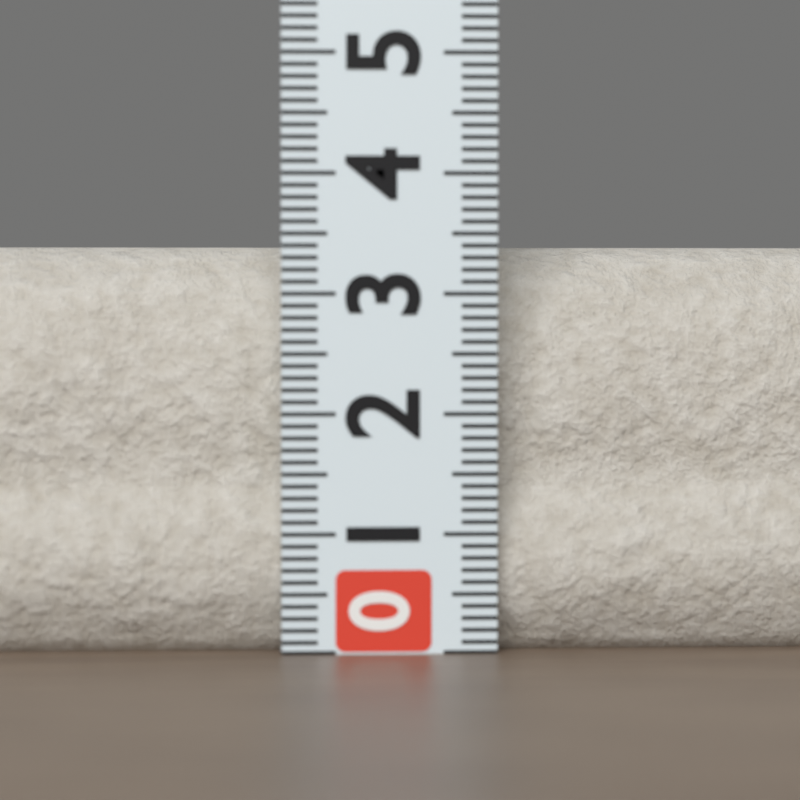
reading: 3.4 (no unit)
